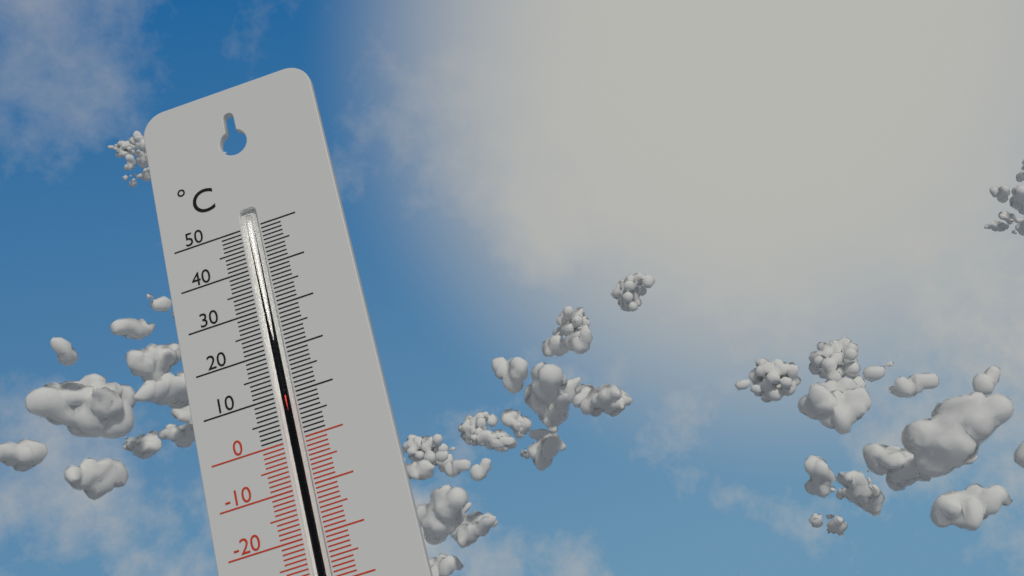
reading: 10 °C
